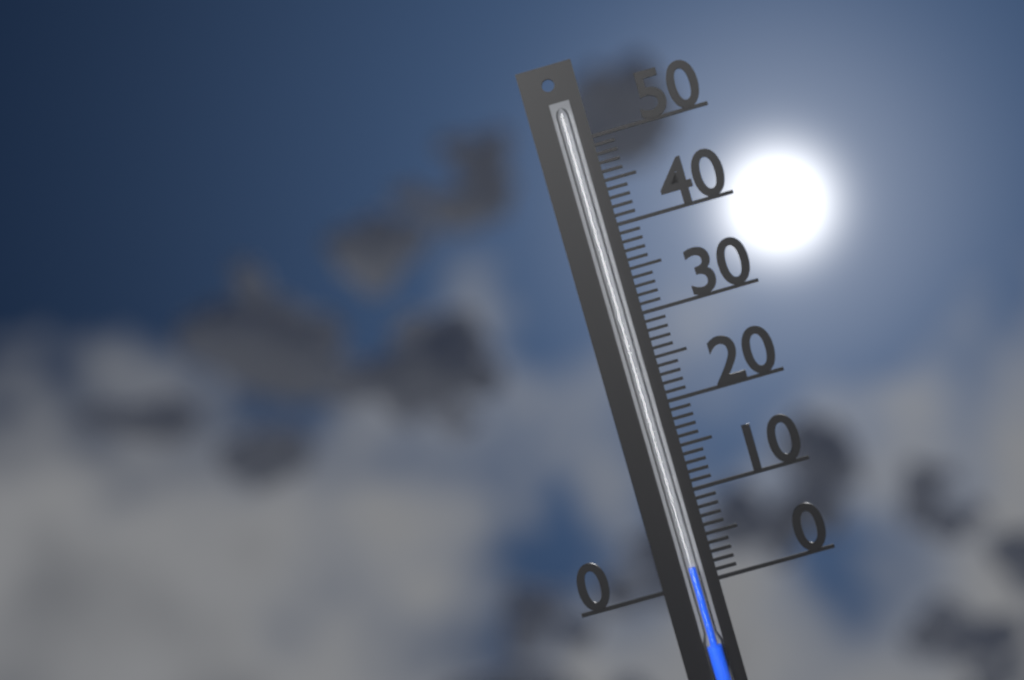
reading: 2 (no unit)
